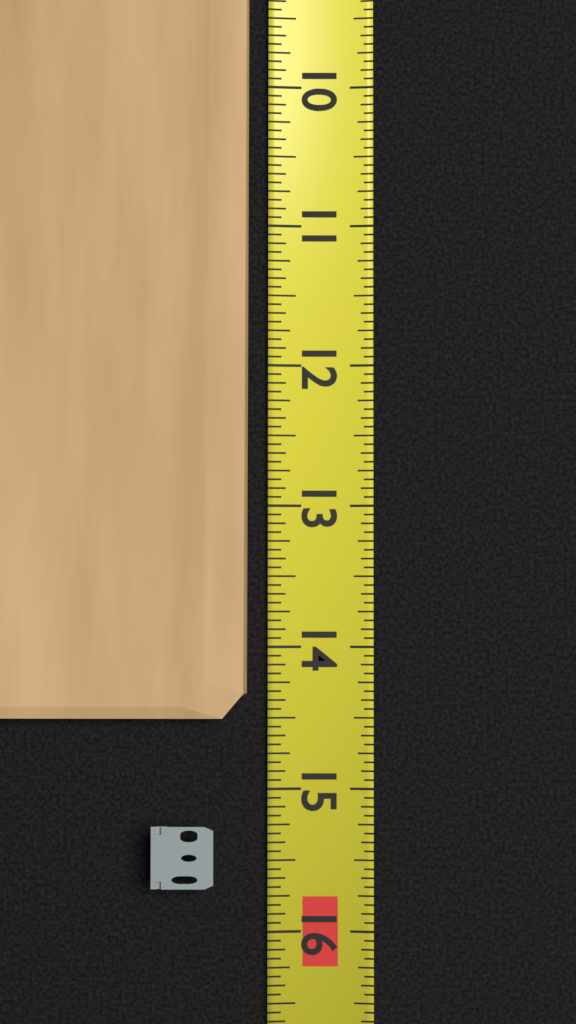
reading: 14.5000 (no unit)
